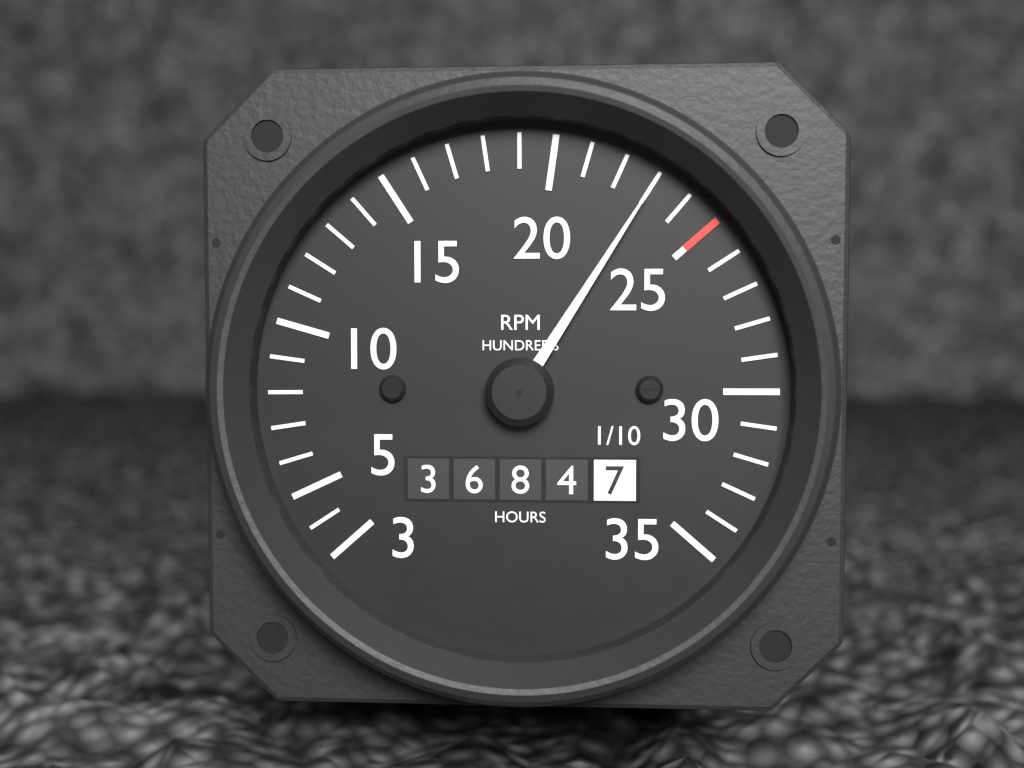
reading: 2300 RPM
